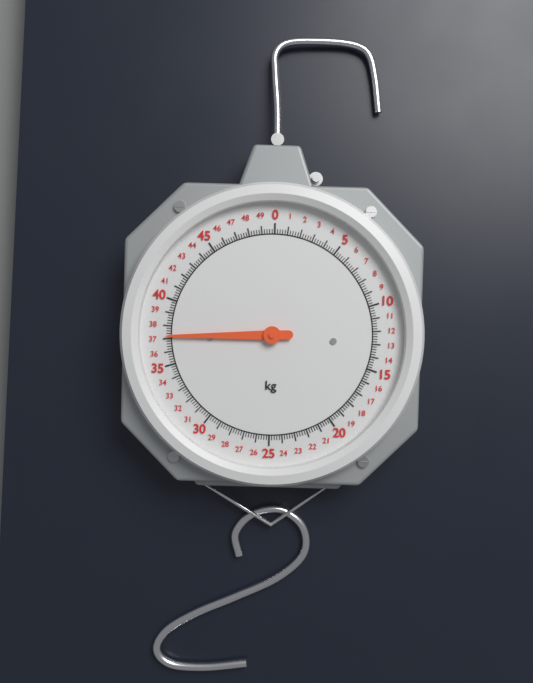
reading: 37.2 kg
